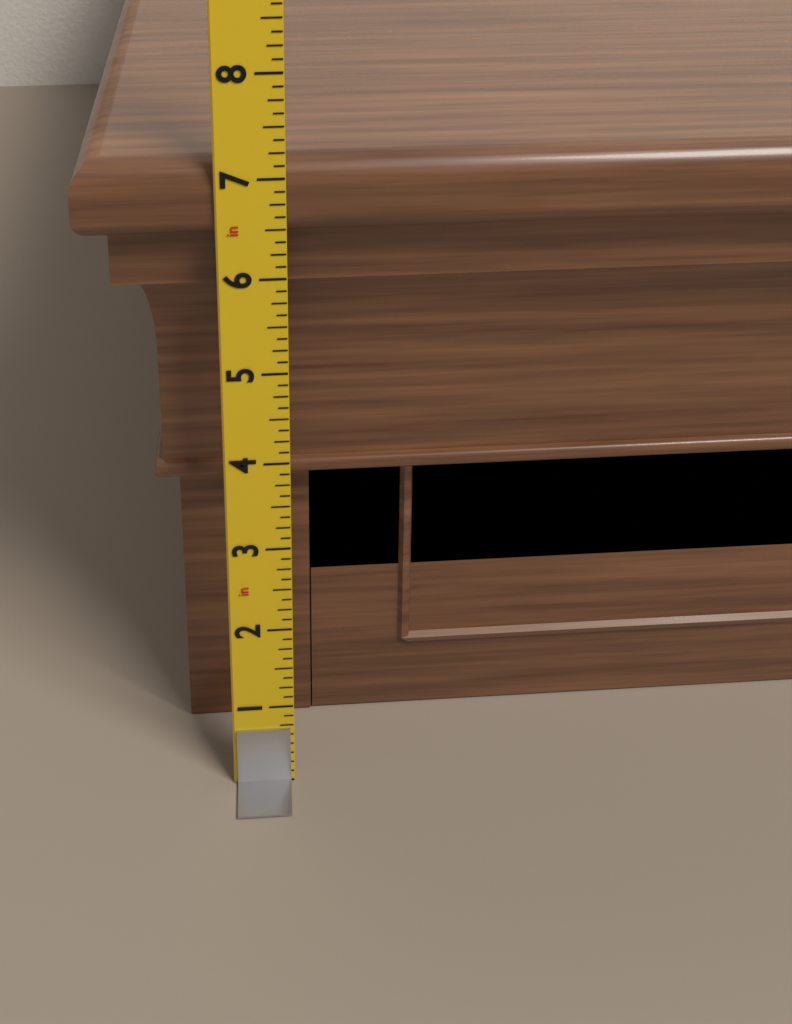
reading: 7.125 in
